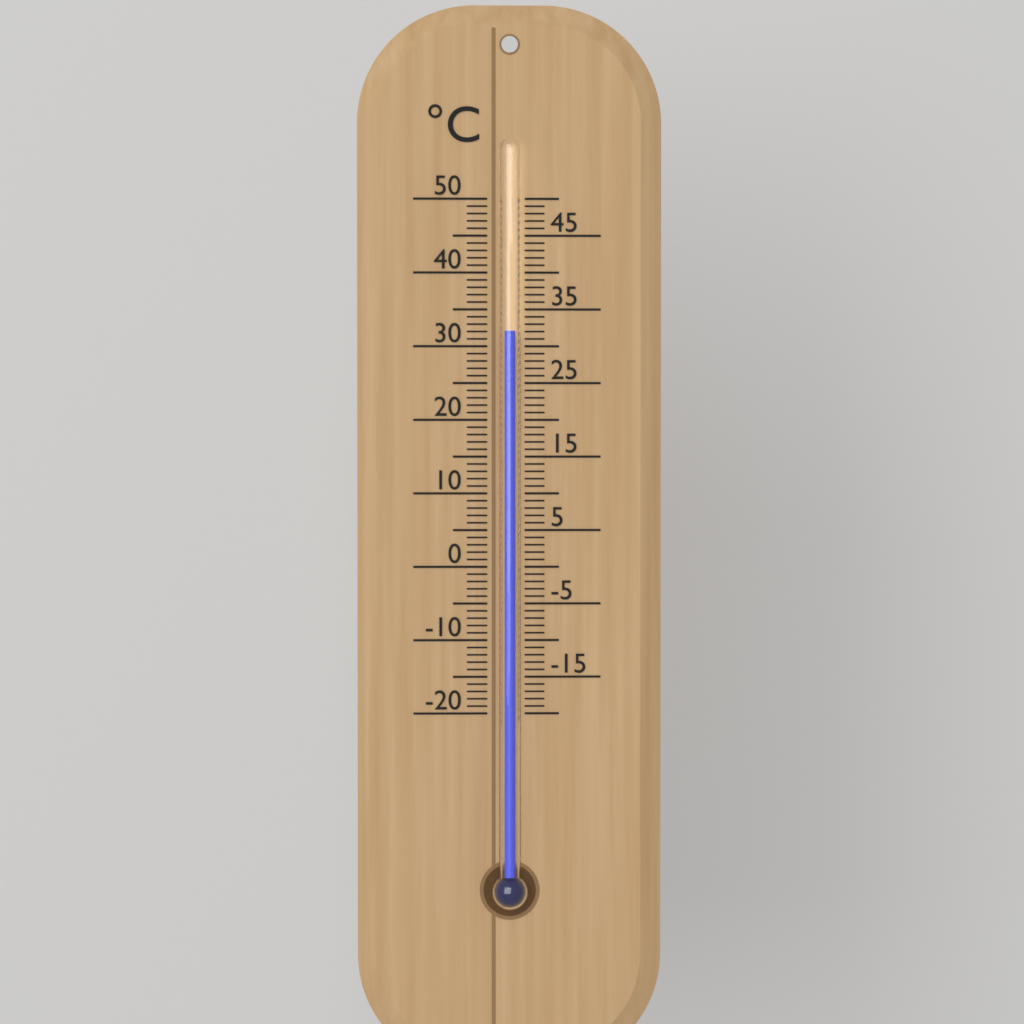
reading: 32 °C
